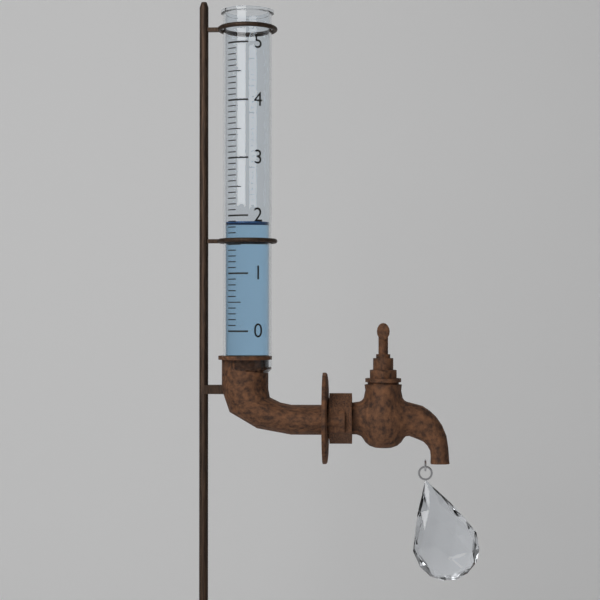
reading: 1.9 (no unit)
